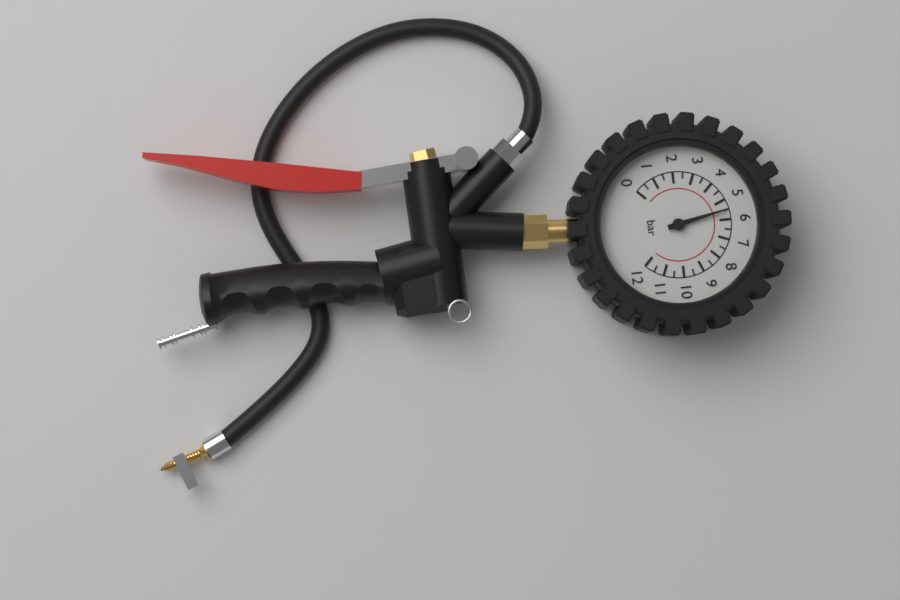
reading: 5.5 bar
